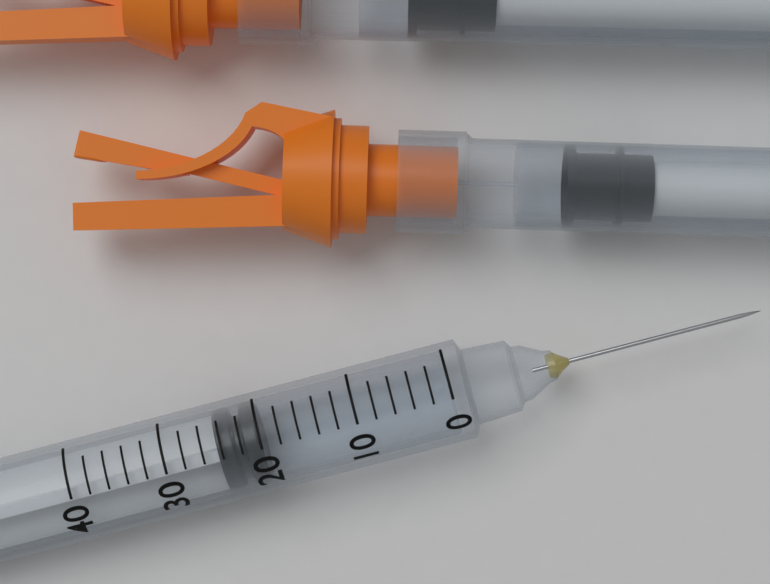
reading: 20 (no unit)
